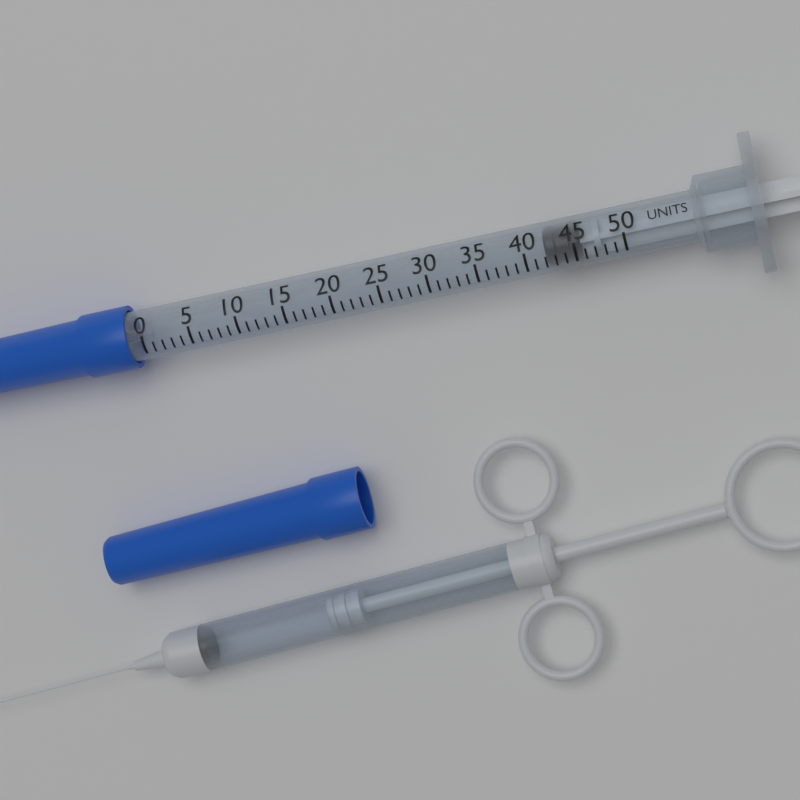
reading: 42 units
